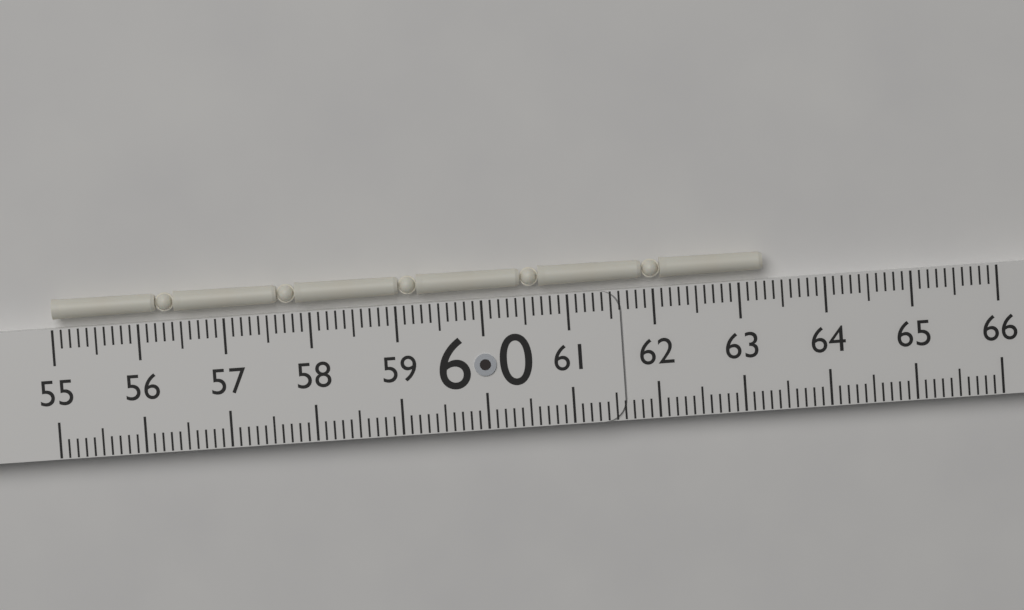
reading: 63.3 (no unit)
